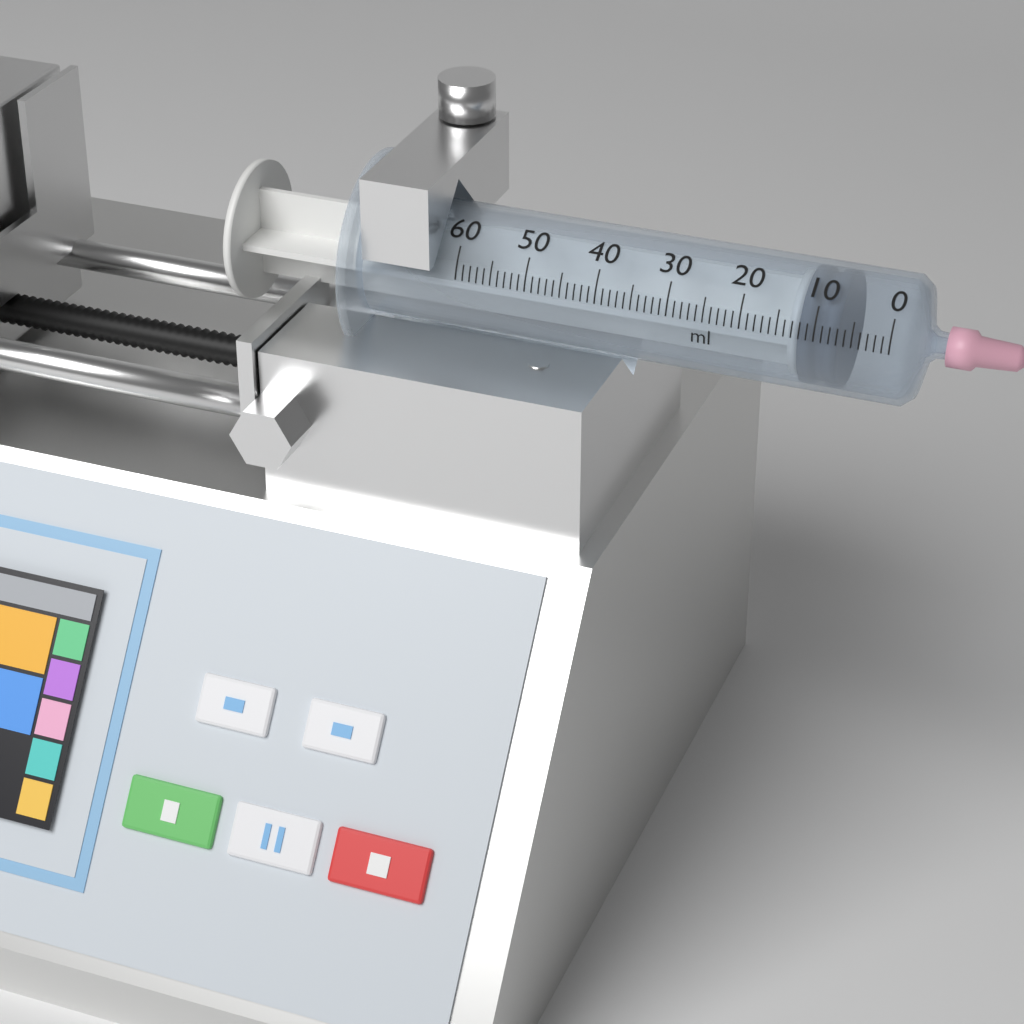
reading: 7 ml
